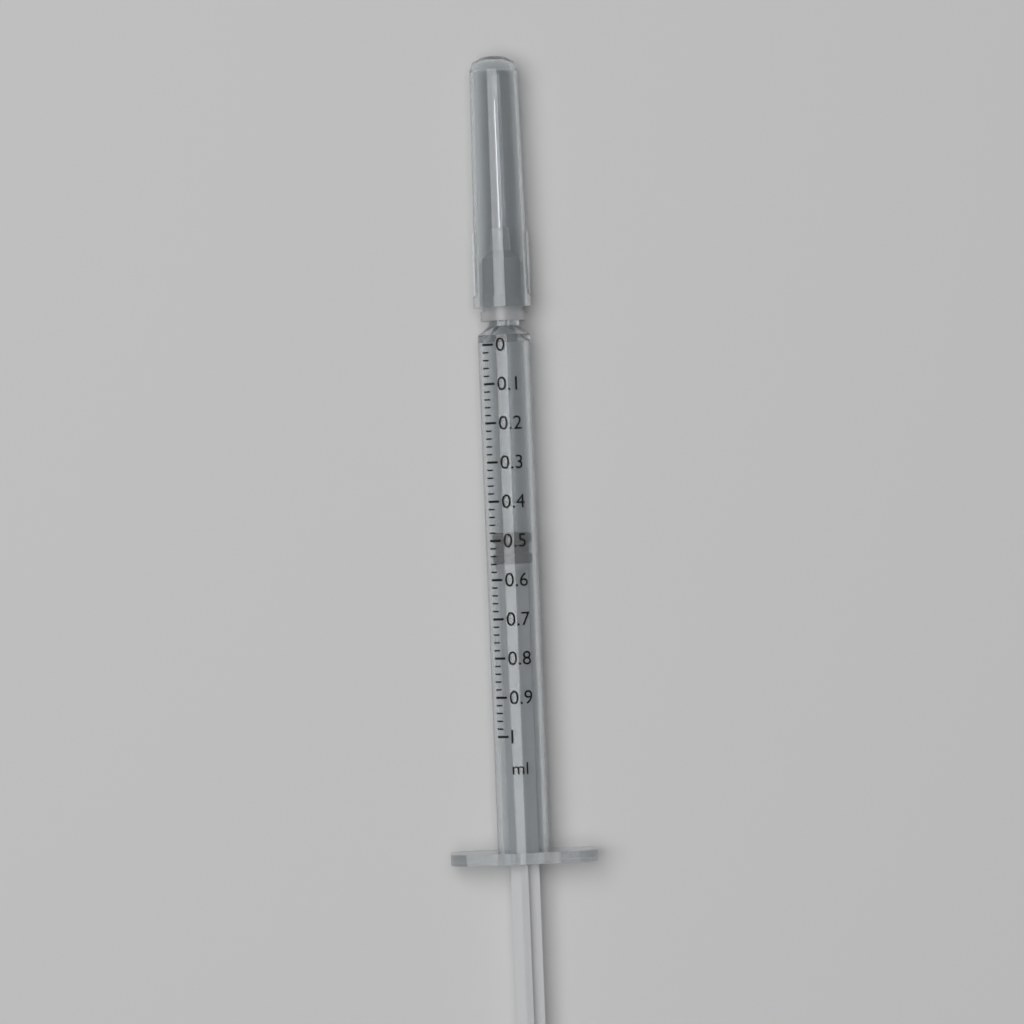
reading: 0.48 ml
